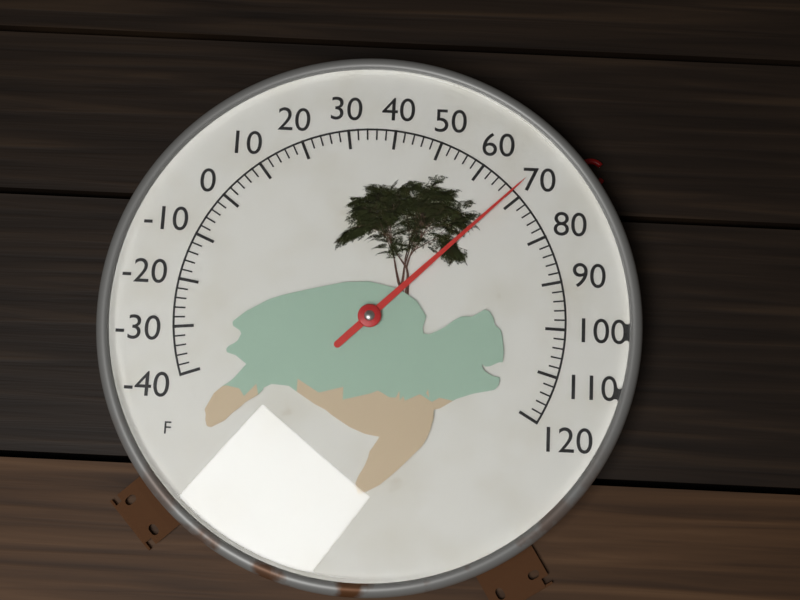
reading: 68 °F
